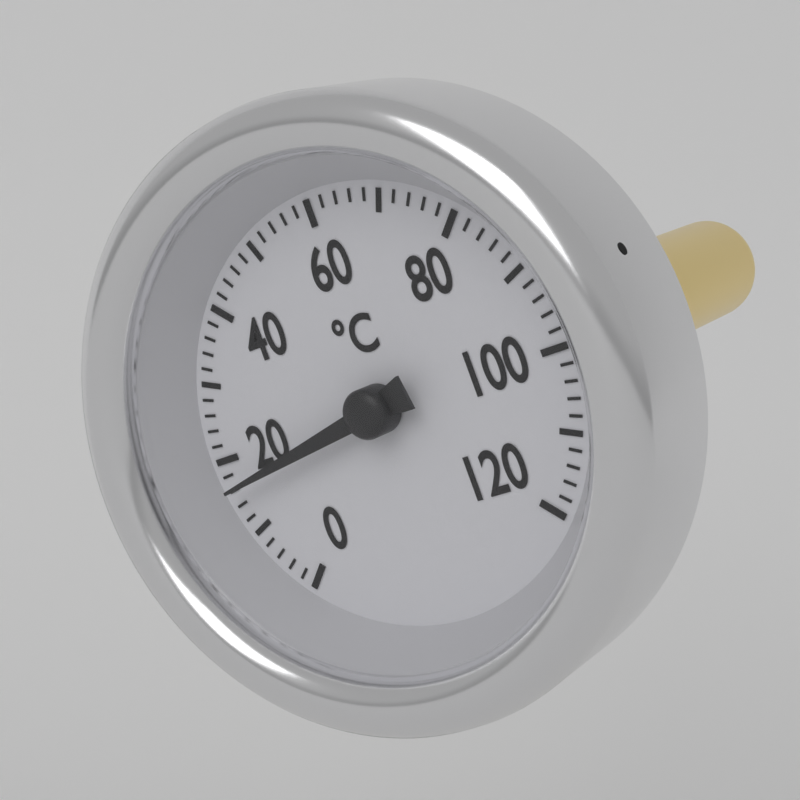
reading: 16 °C
